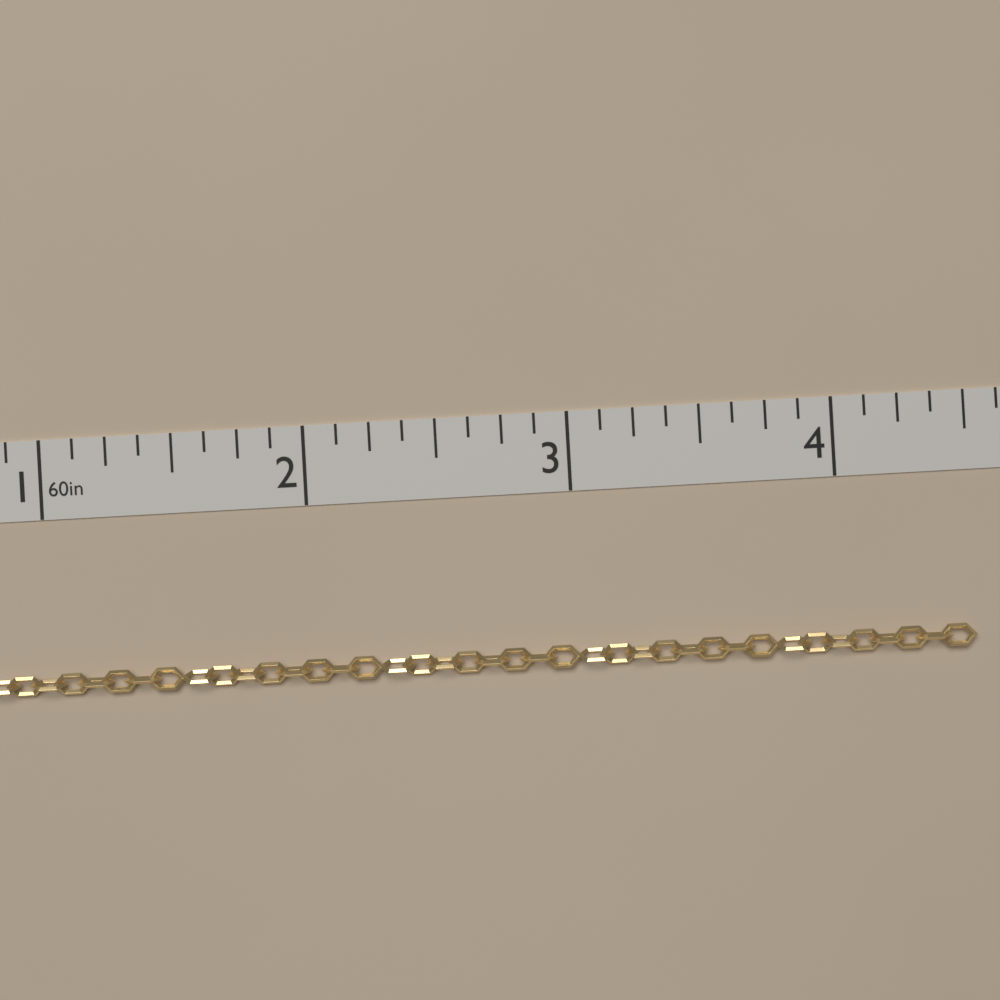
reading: 4.500 in
